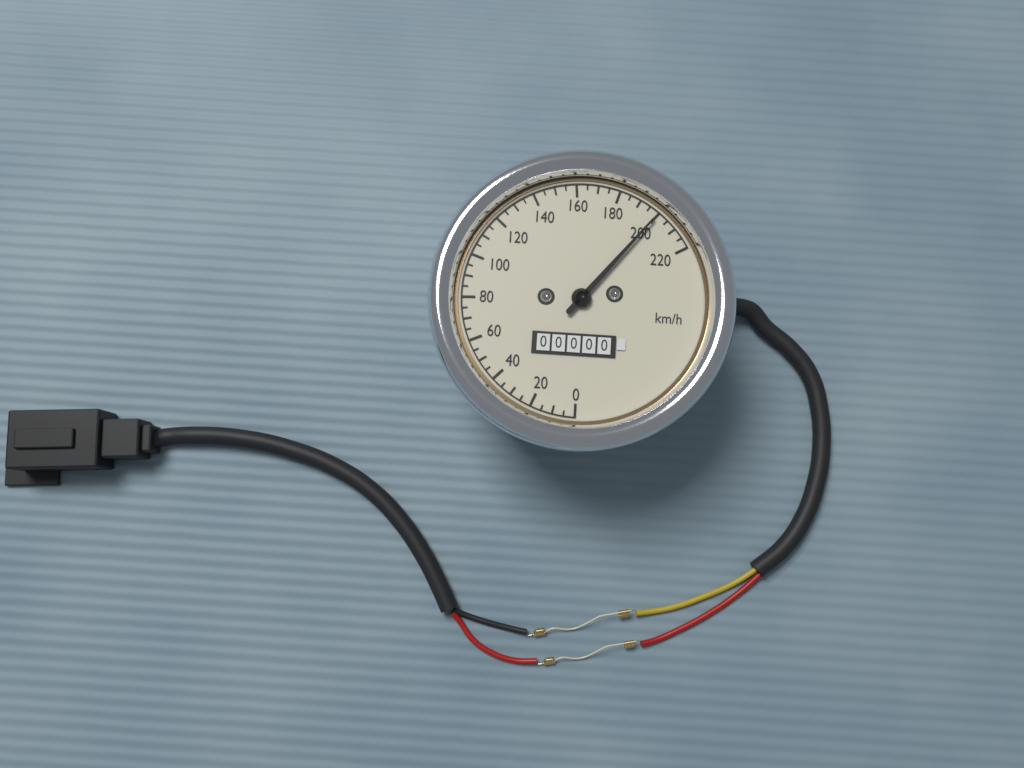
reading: 200 km/h
